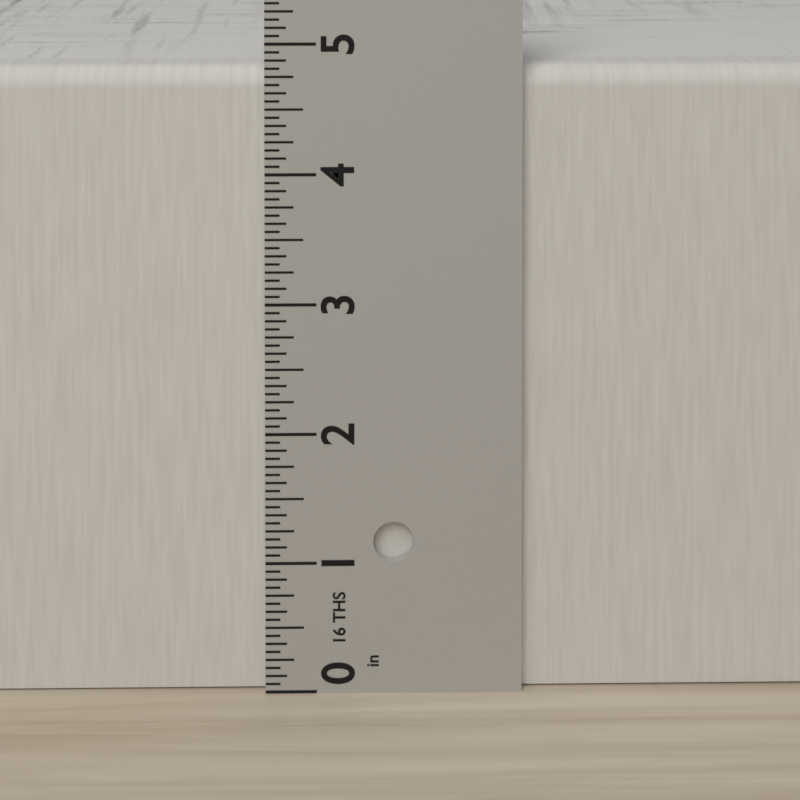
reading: 4.8125 in
